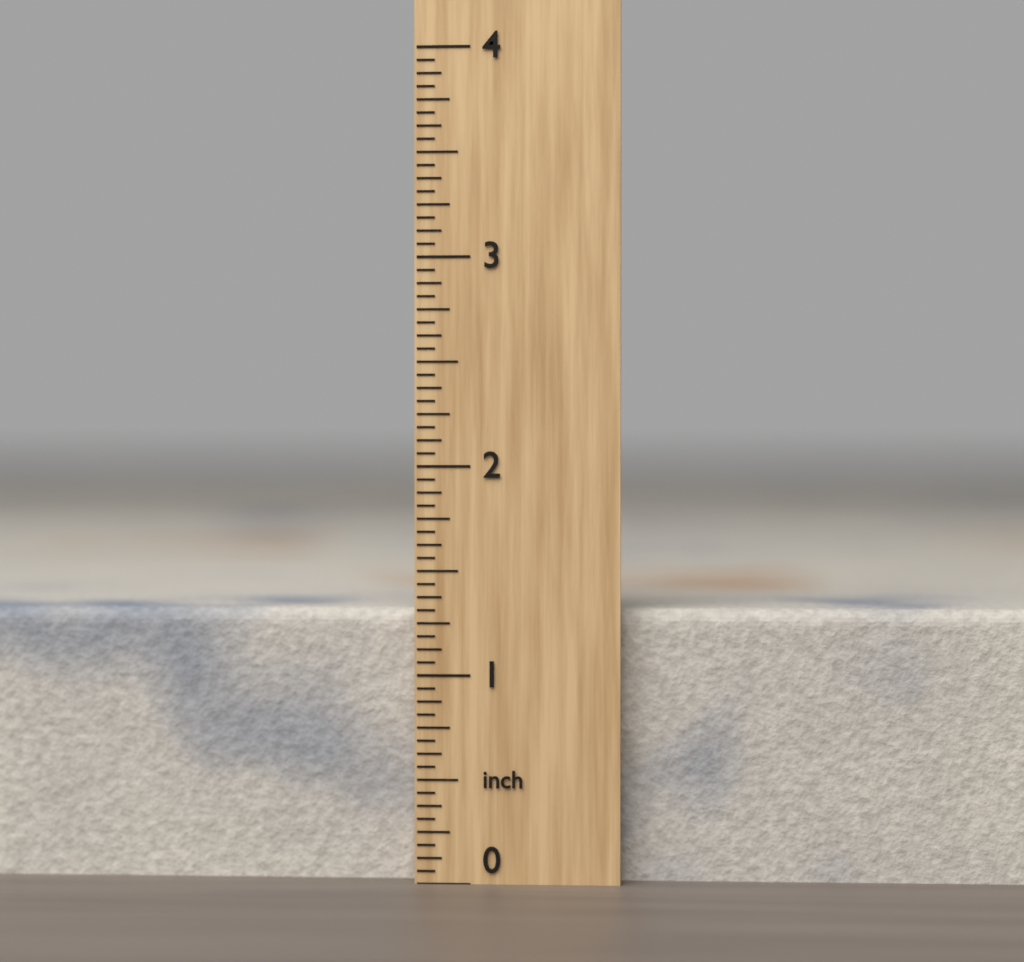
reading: 1.3125 inch
